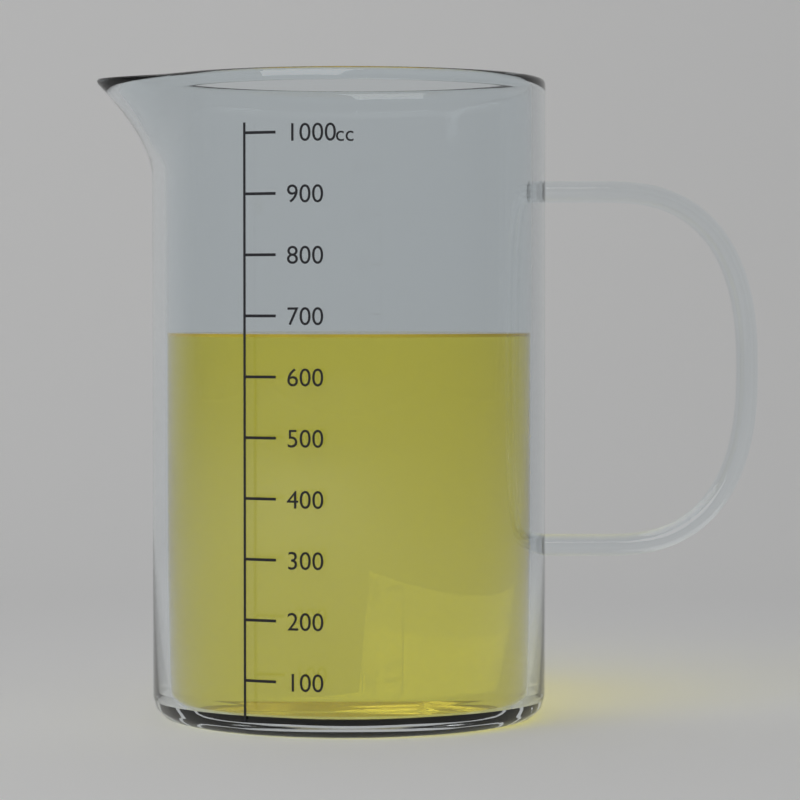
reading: 670 cc
